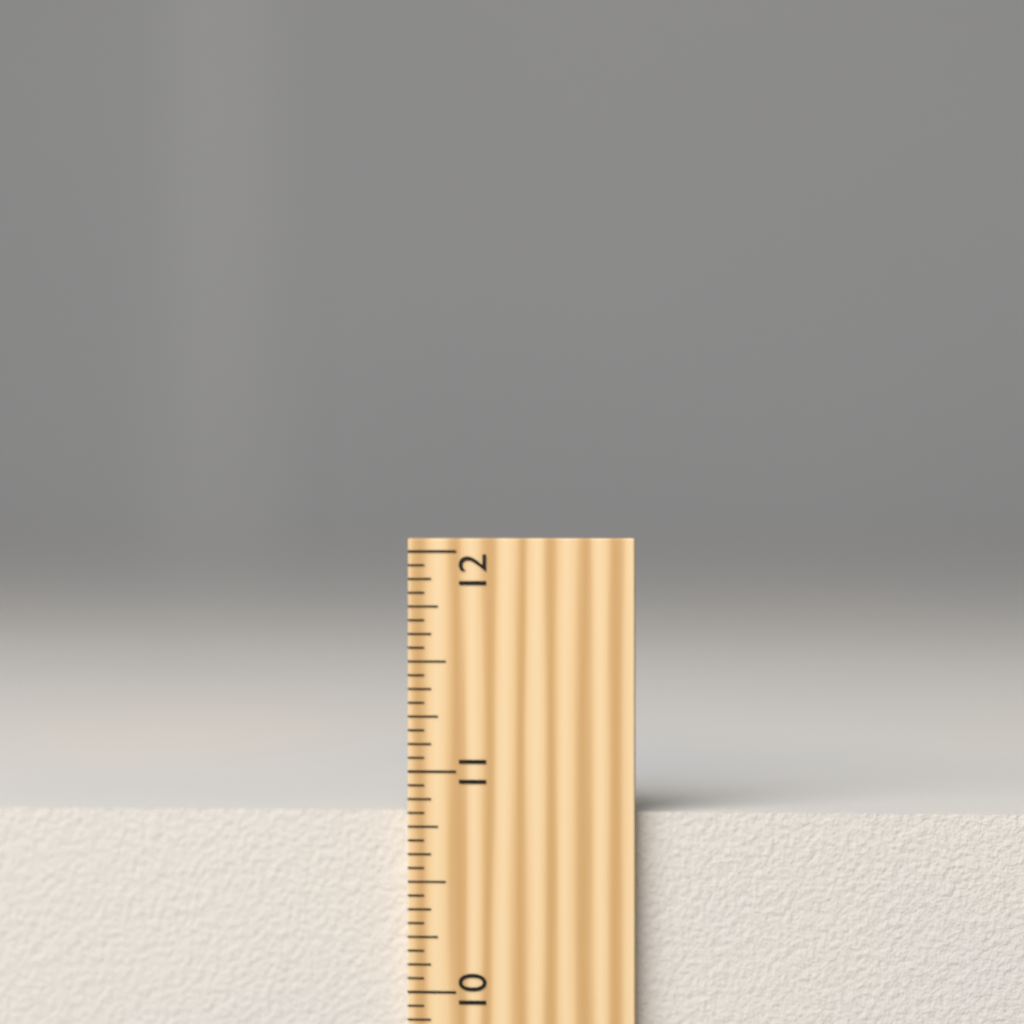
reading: 10.8125 inch
